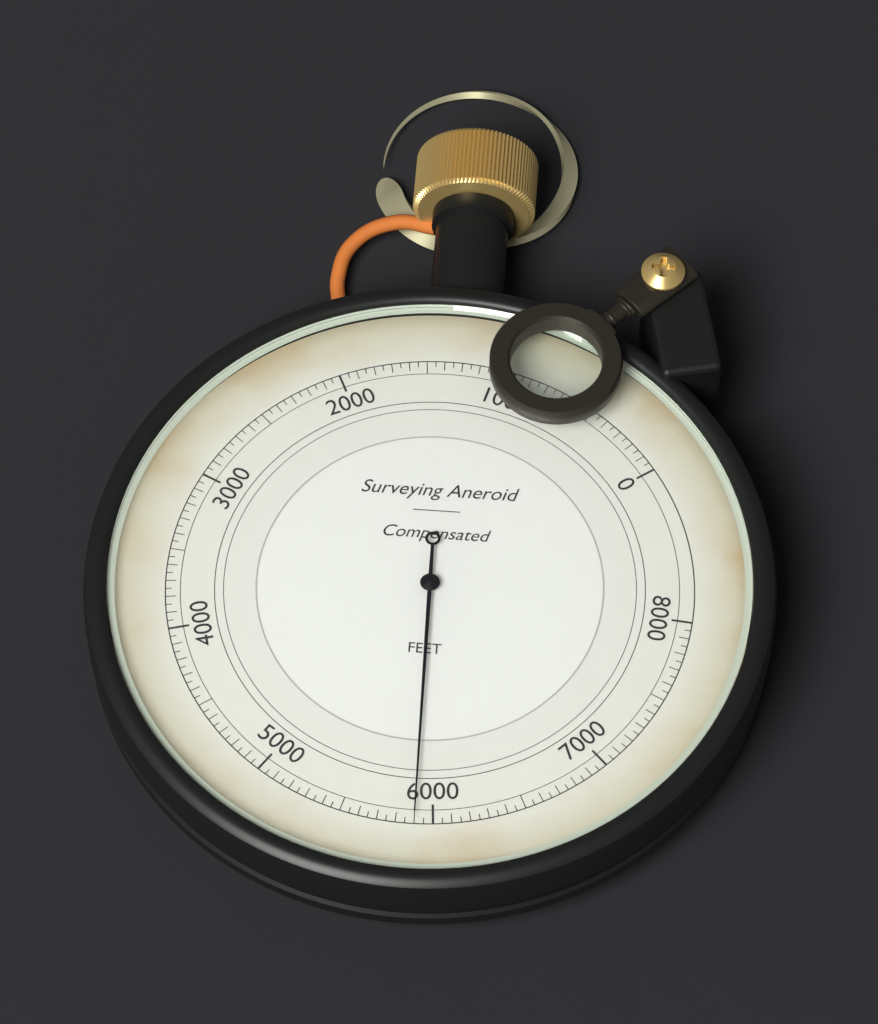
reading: 5900 ft
